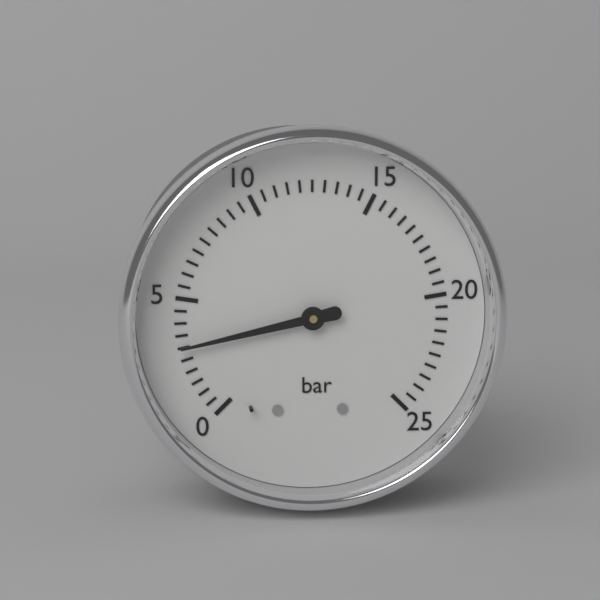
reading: 3.0 bar
